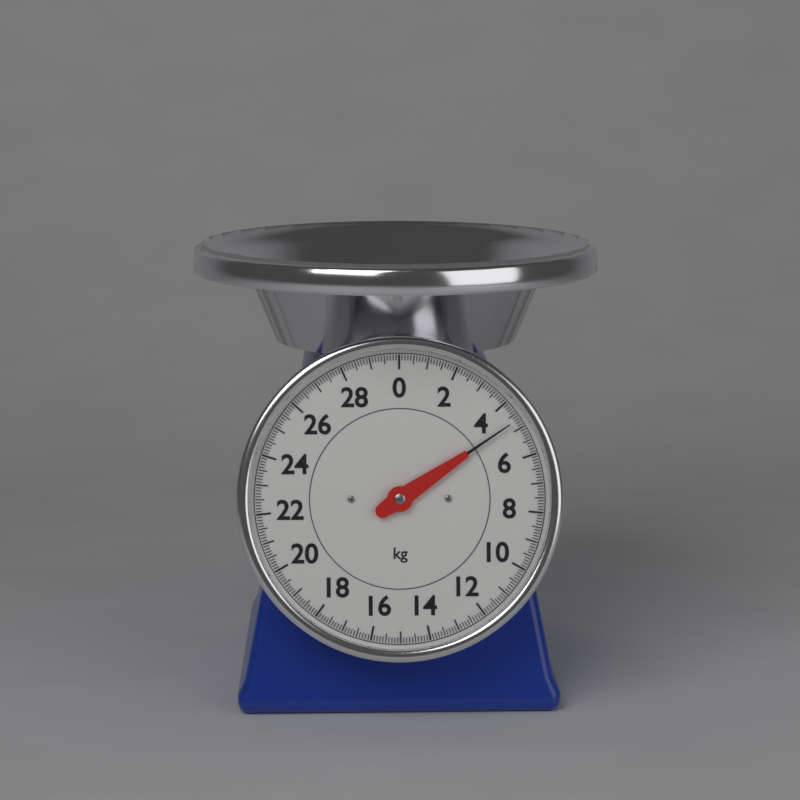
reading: 4.7 kg
